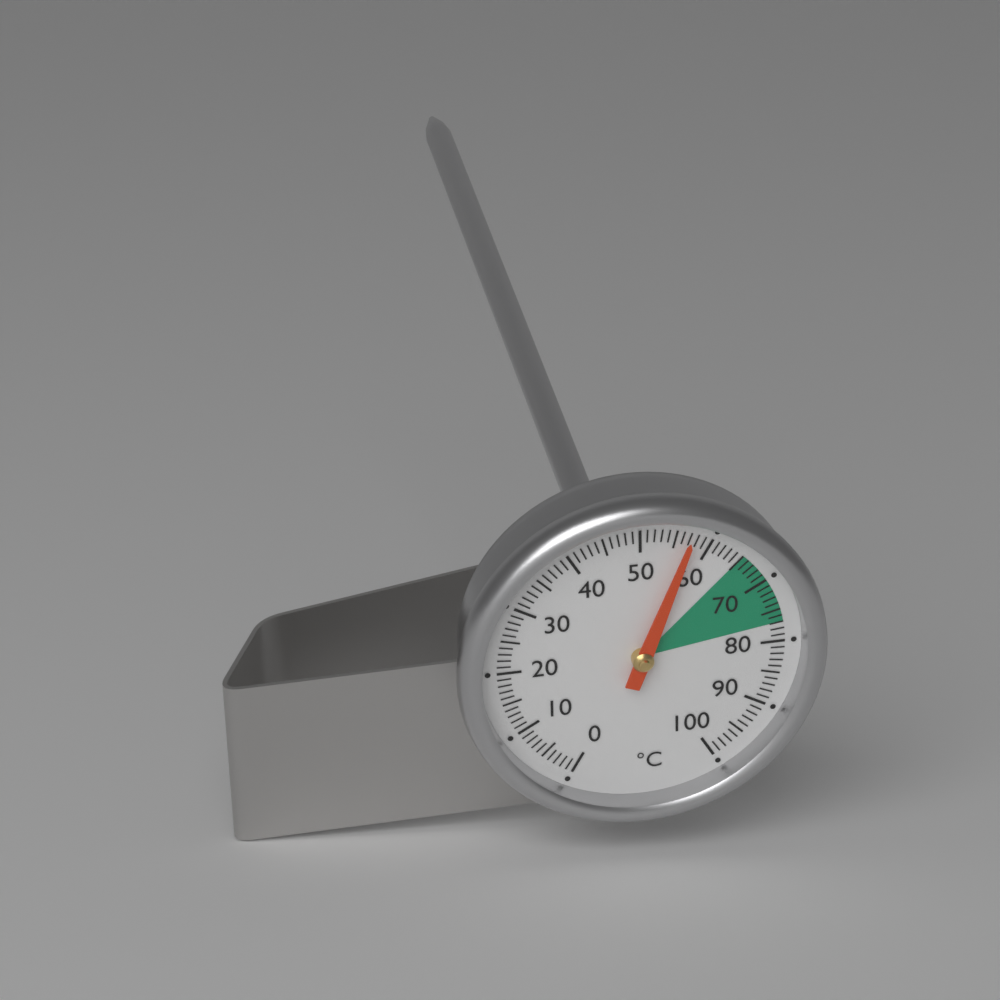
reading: 57 °C
